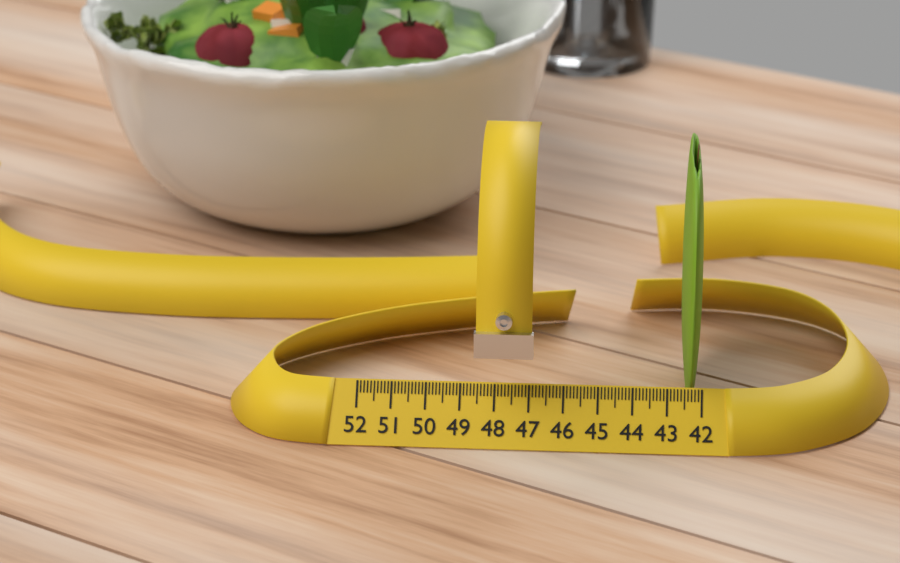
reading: 42.6 (no unit)
